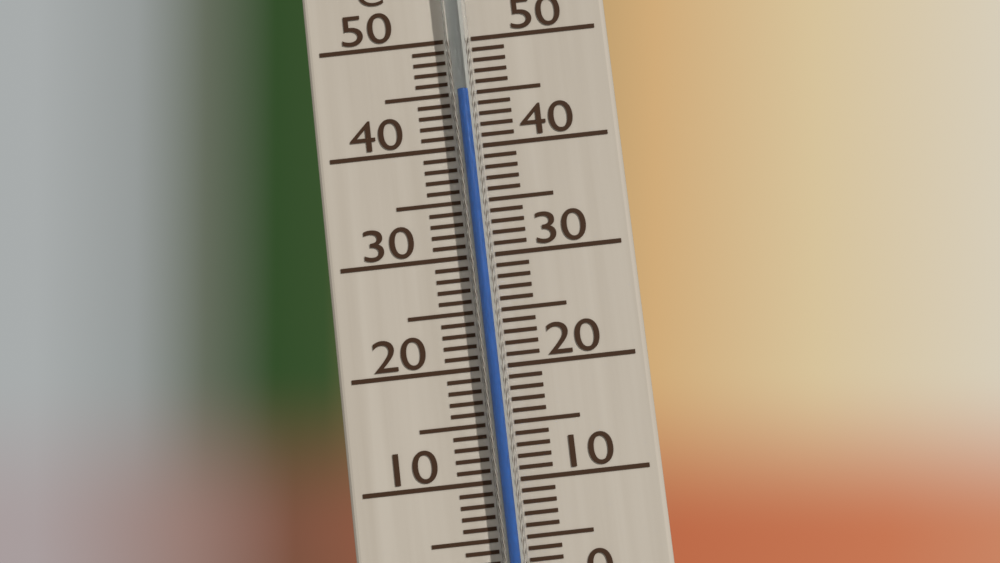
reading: 45 °C
